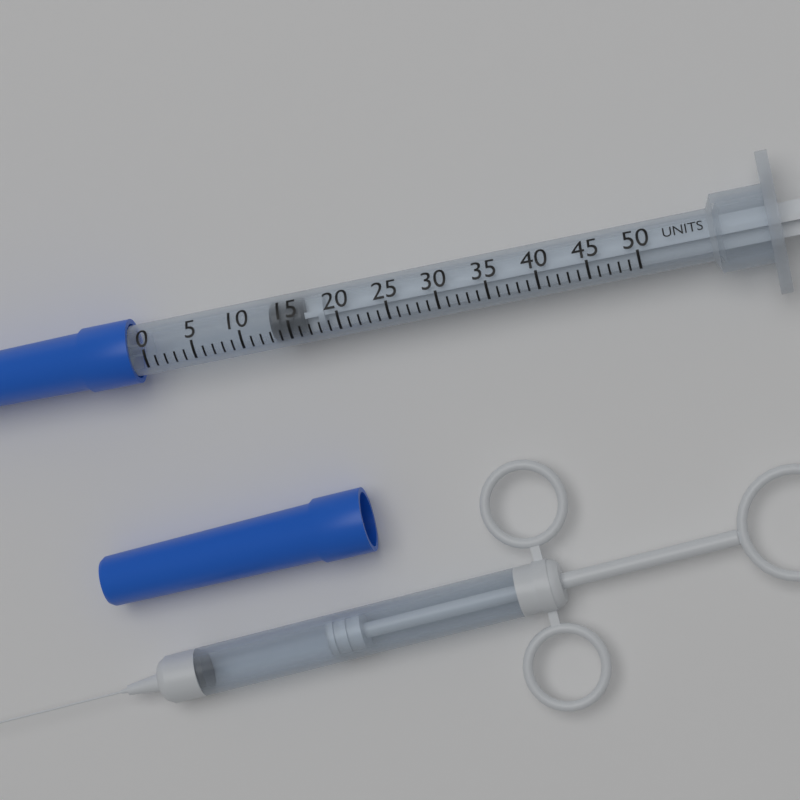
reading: 13 units
